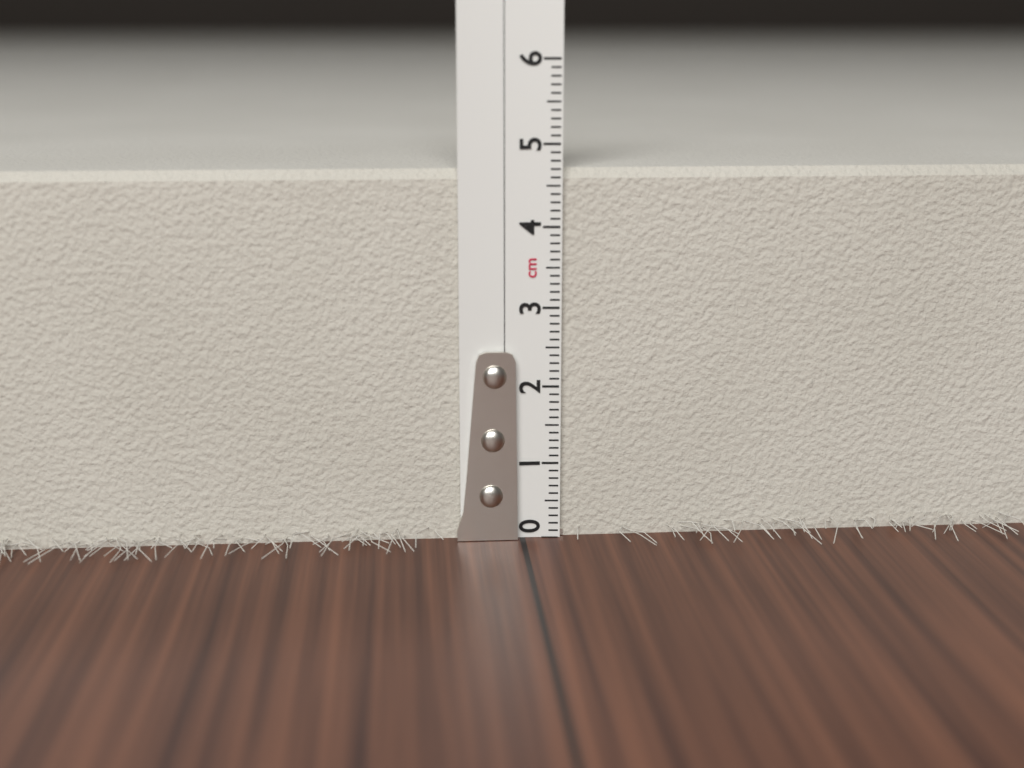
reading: 4.7 cm
